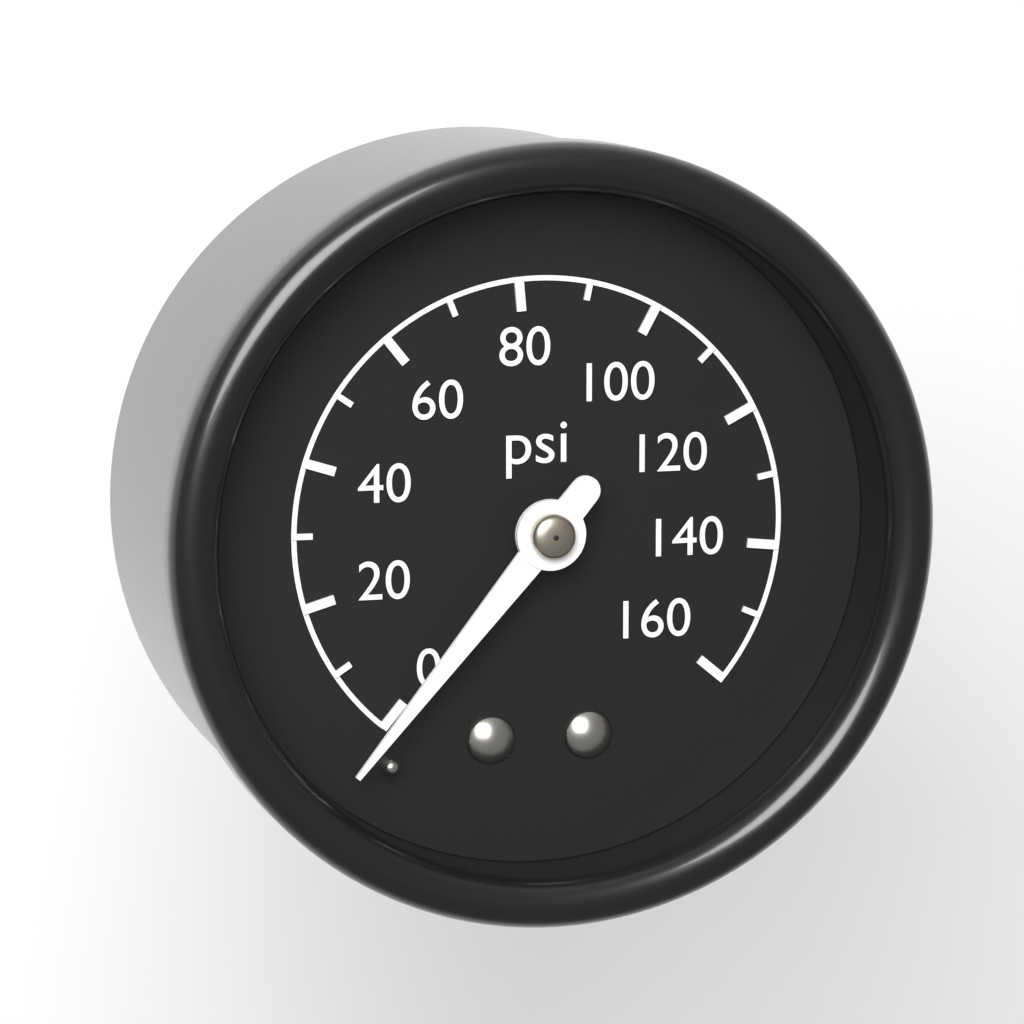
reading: 0 psi
